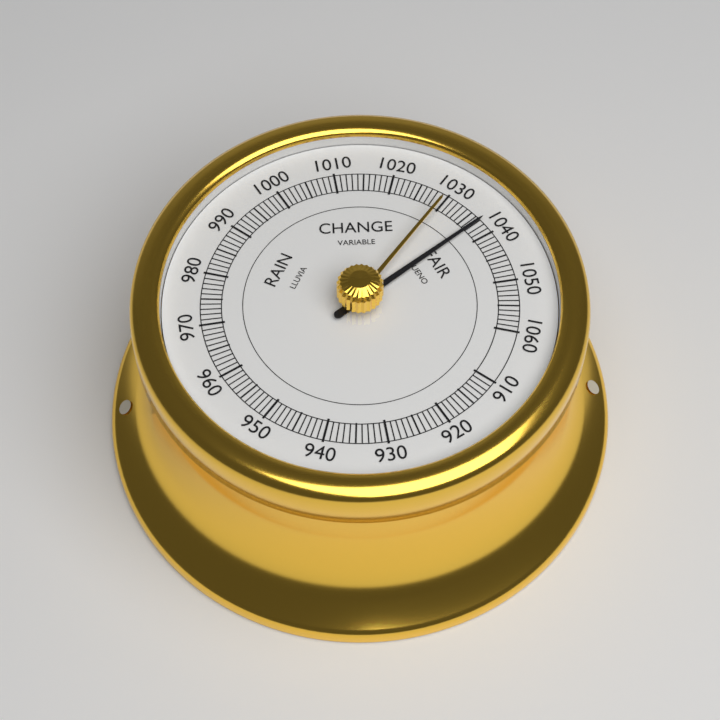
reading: 1037 (no unit)
